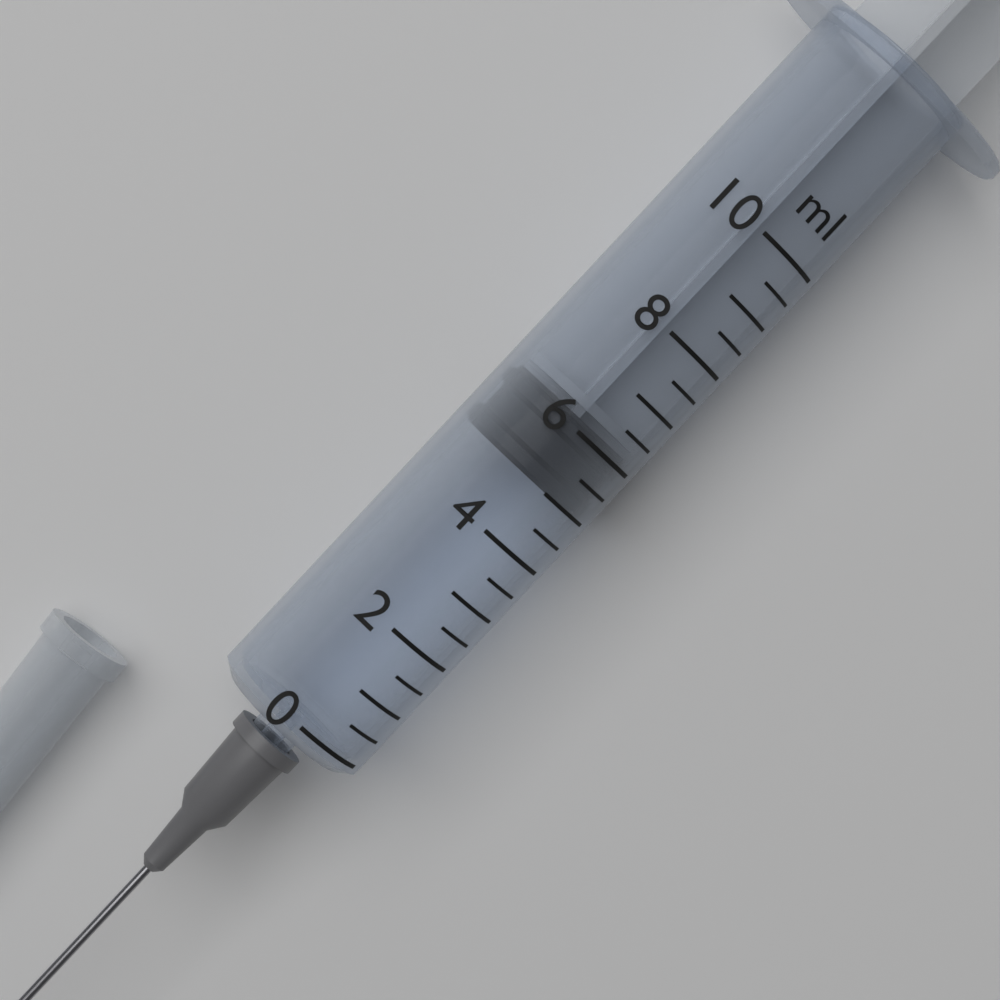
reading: 5.0 ml
